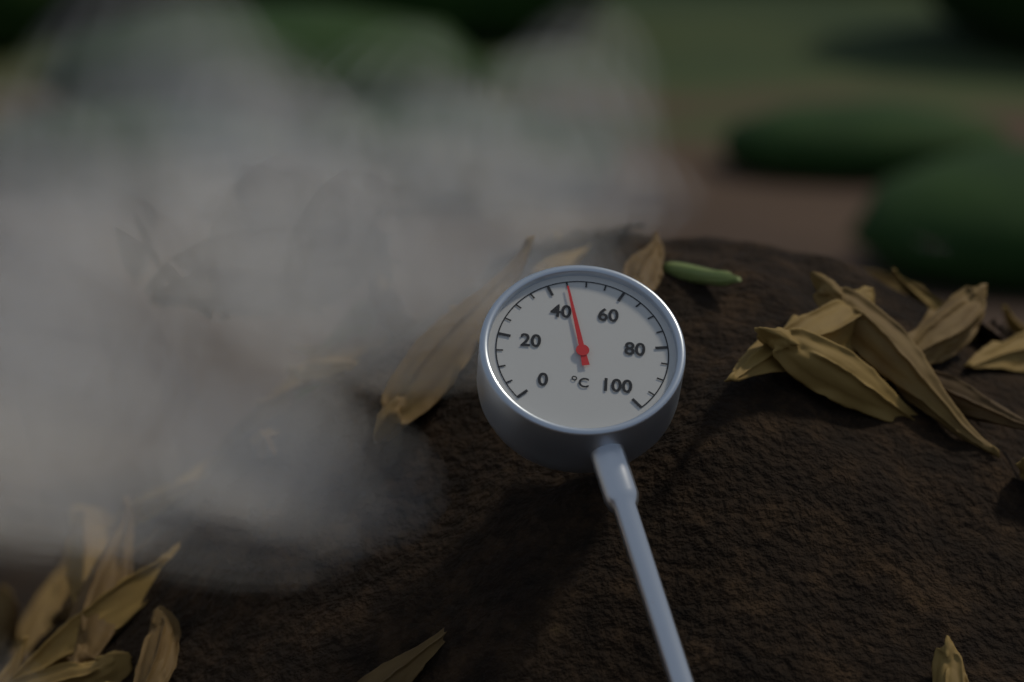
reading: 45 °C
